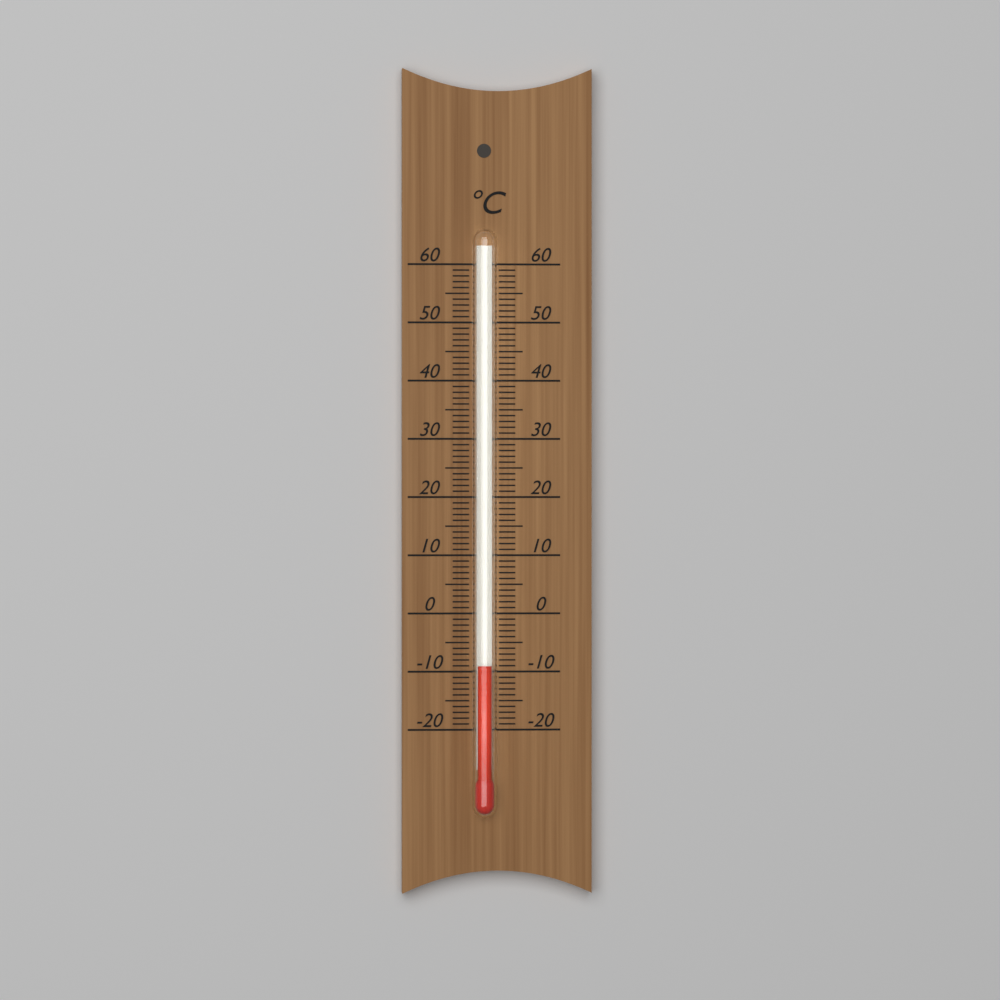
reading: -9 °C
